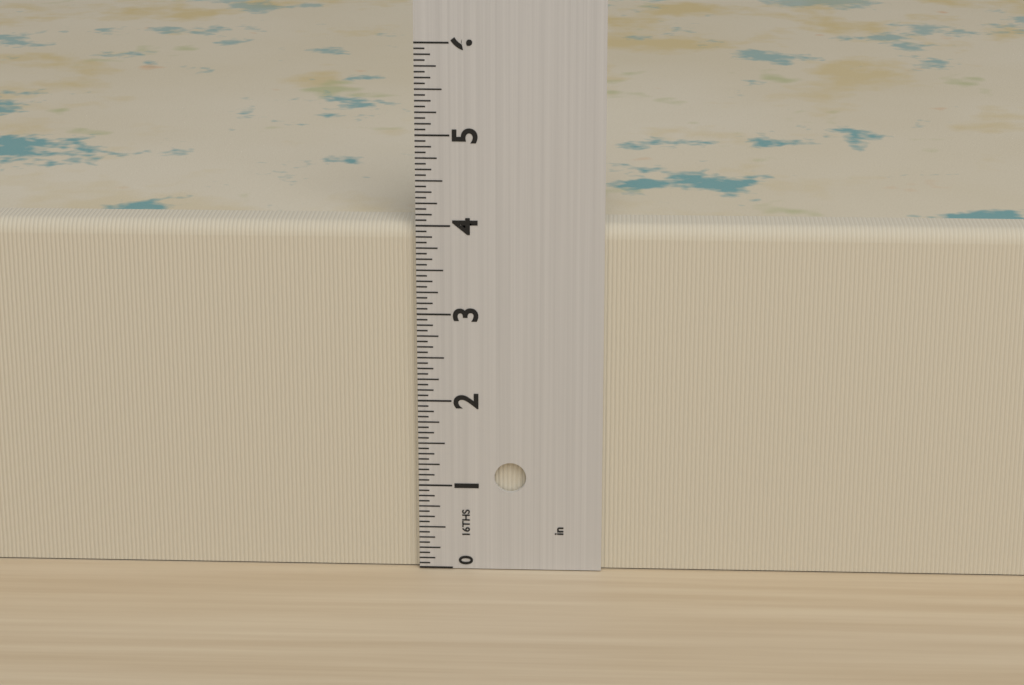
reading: 4.0000 in
